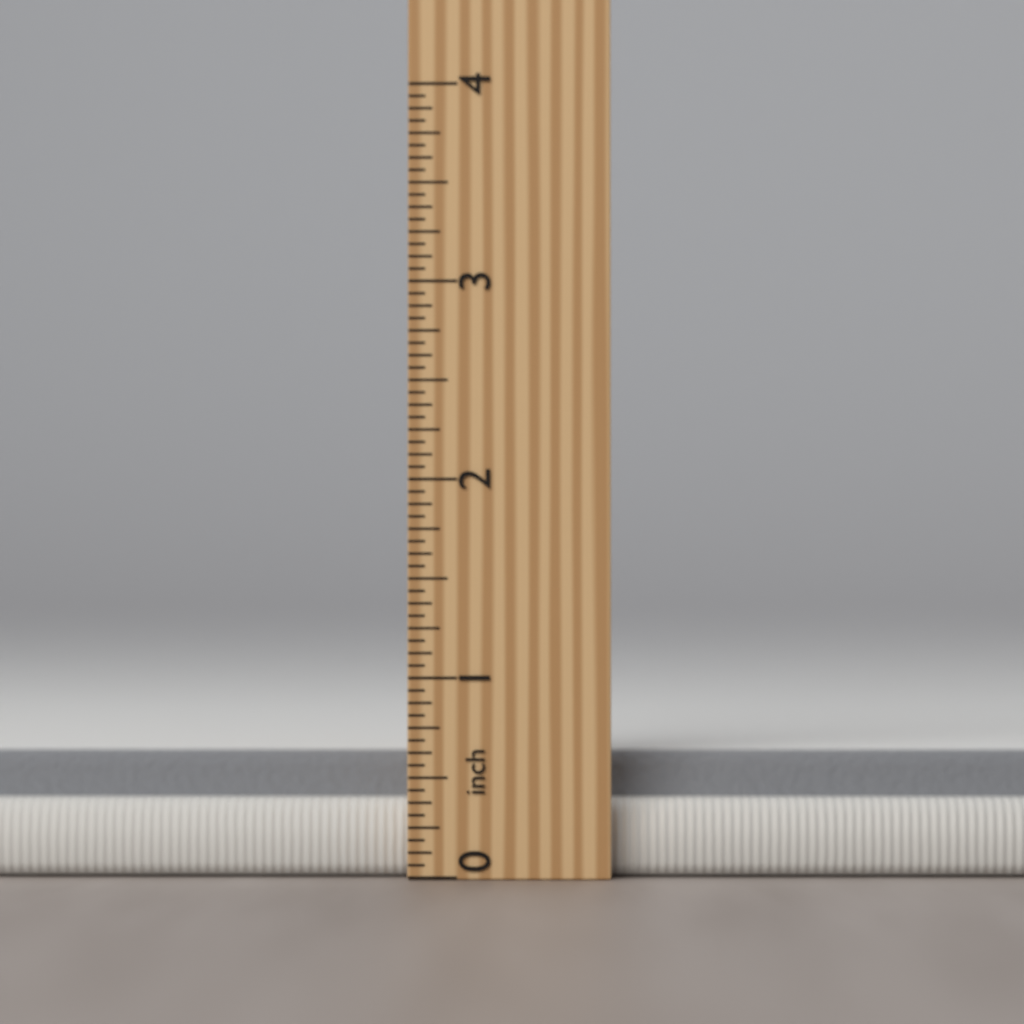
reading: 0.6250 inch
